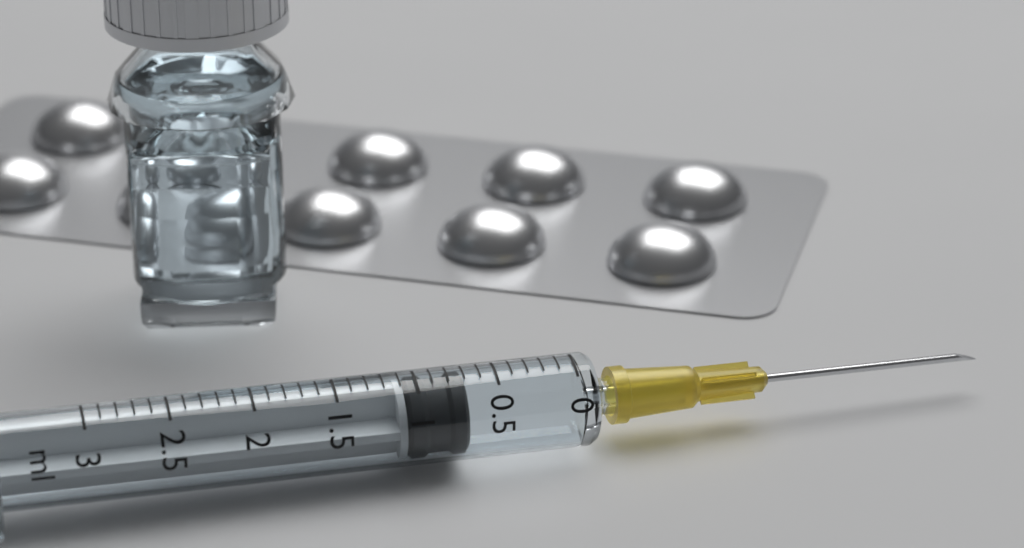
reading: 0.7 ml
